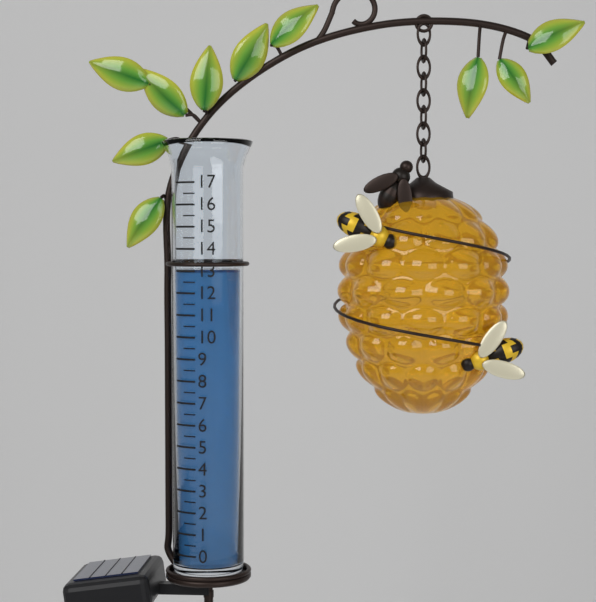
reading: 13.0 (no unit)
